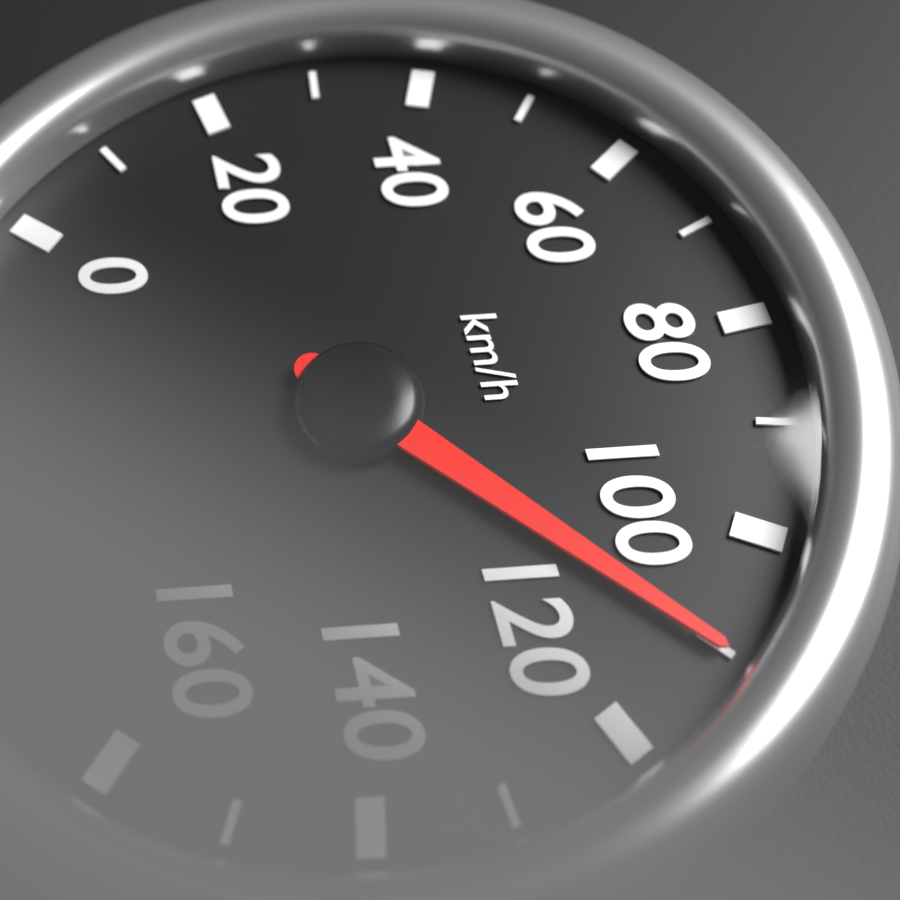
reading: 110 km/h
